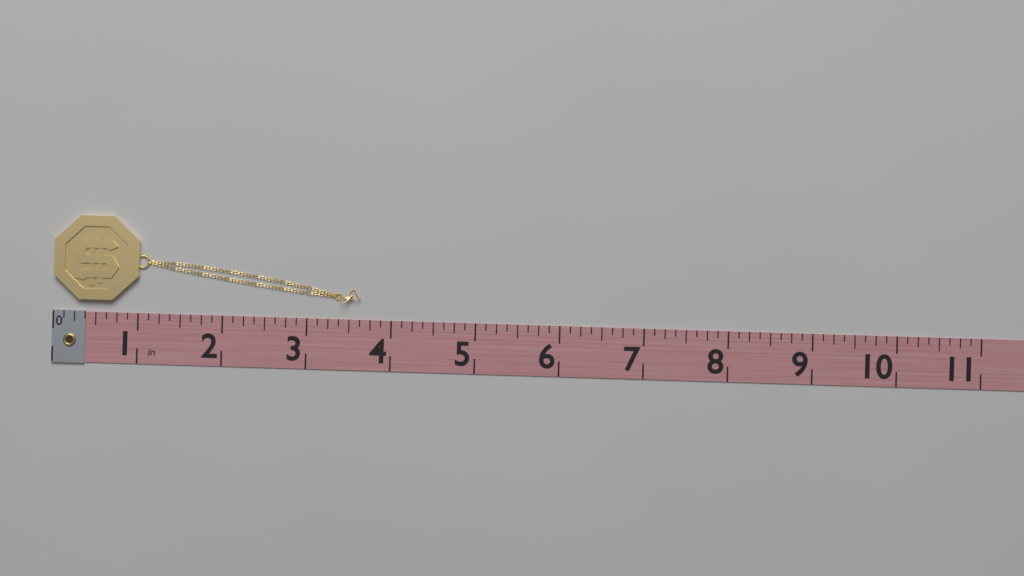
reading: 3.625 in
